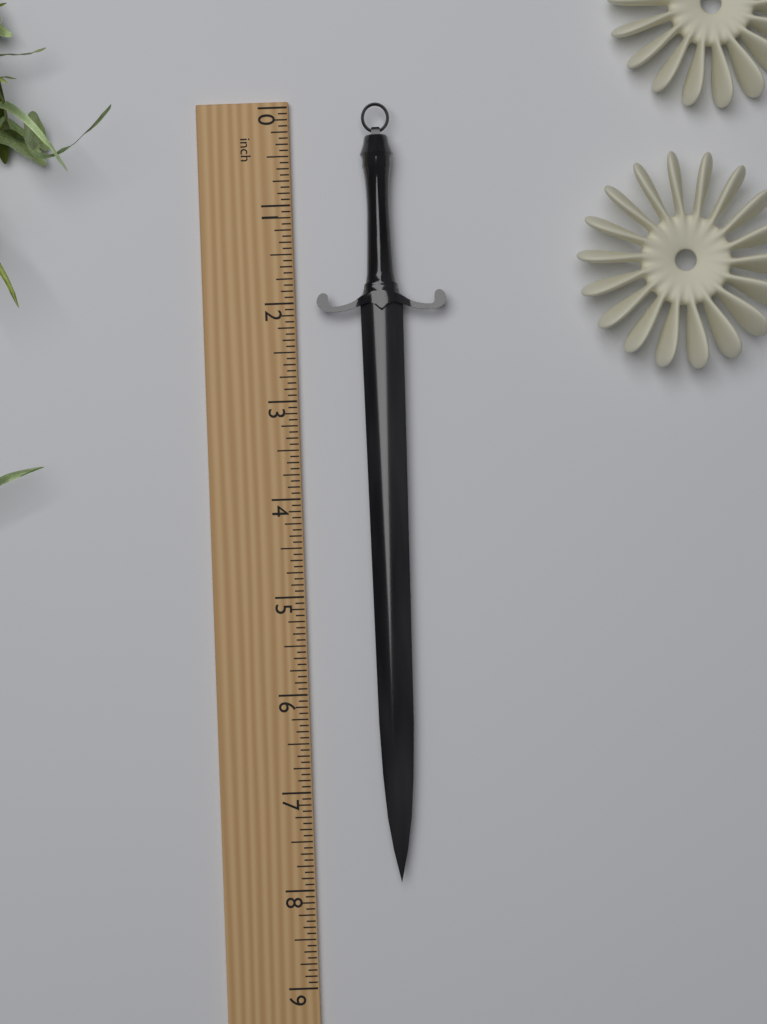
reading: 7.9375 inch
